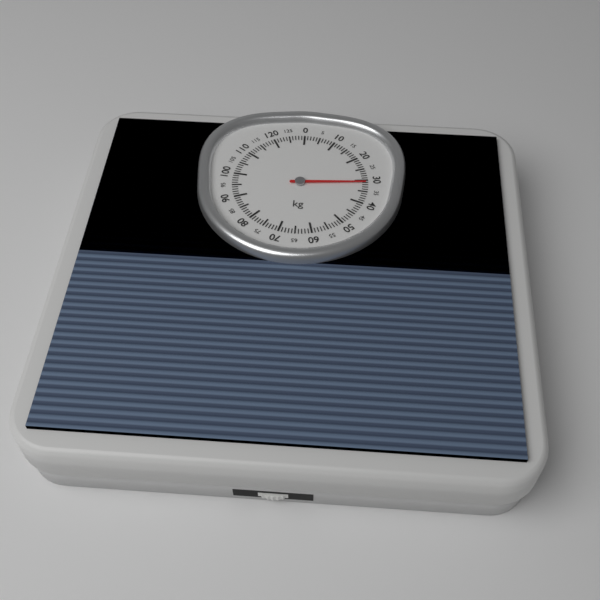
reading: 31 kg
